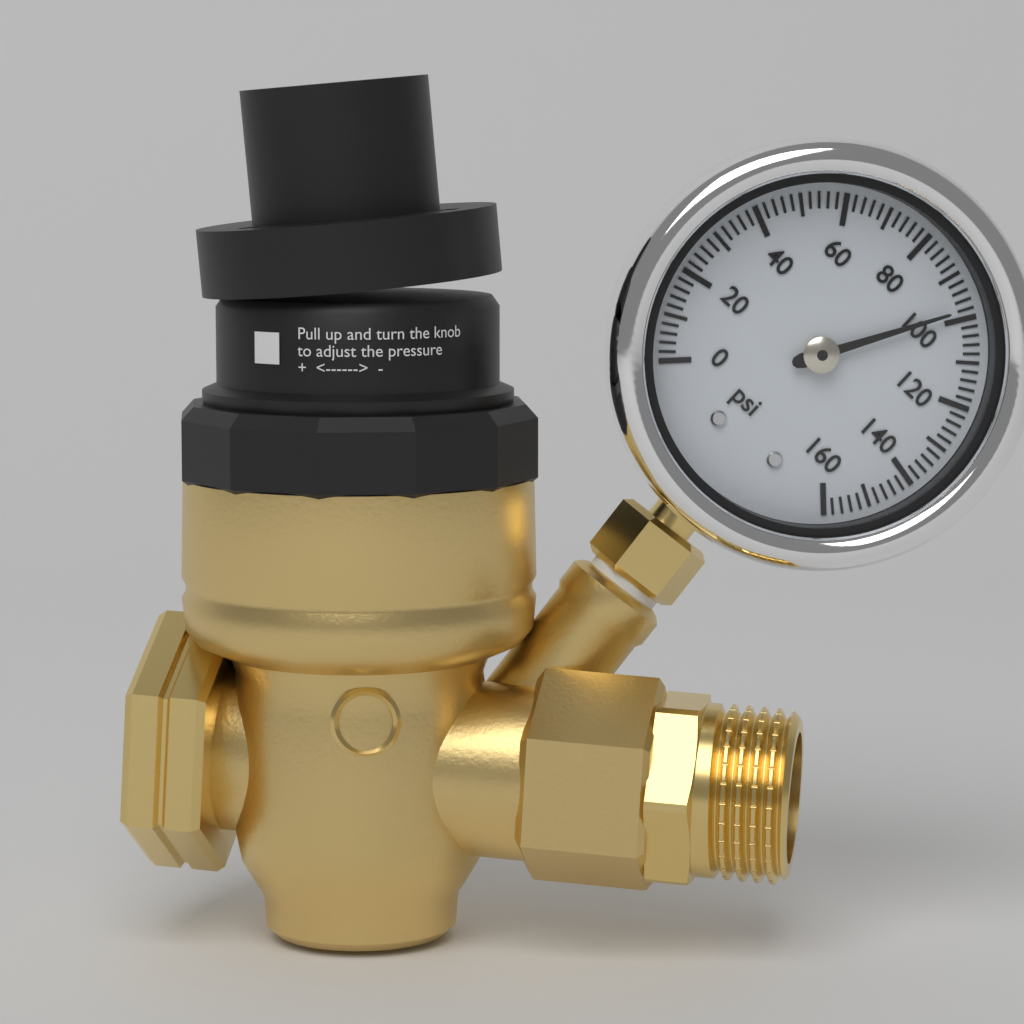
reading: 98 psi
